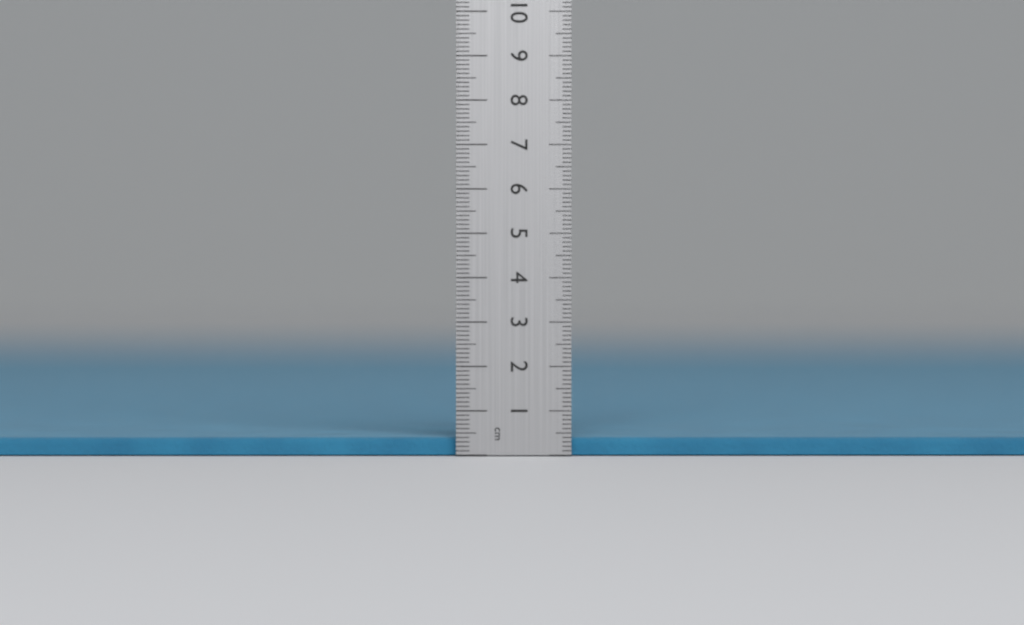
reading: 0.4 cm
